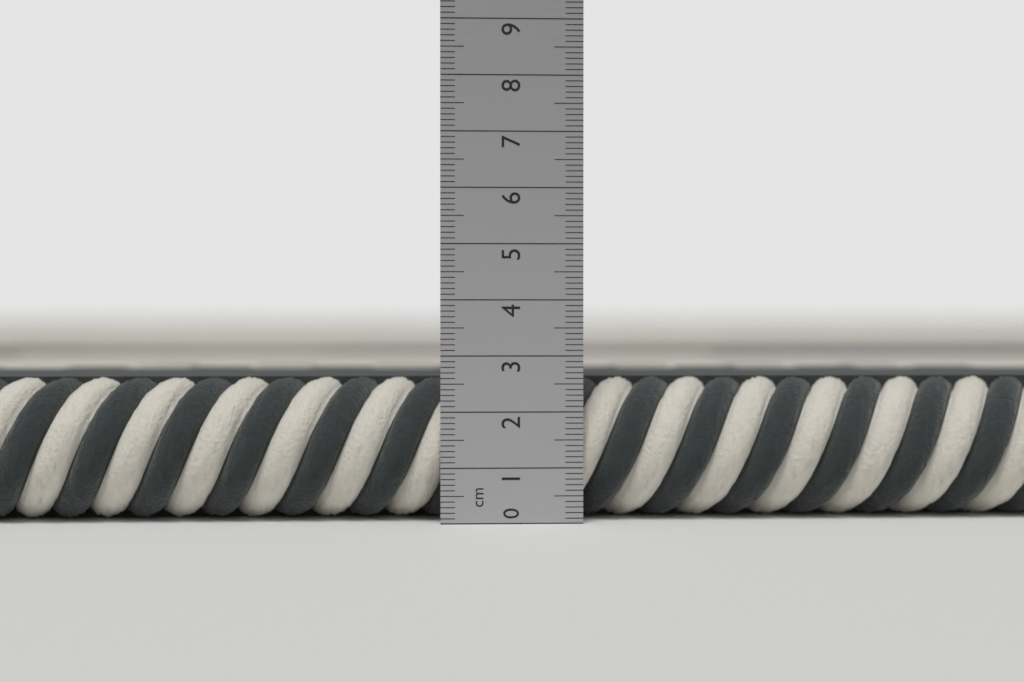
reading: 2.6 cm
